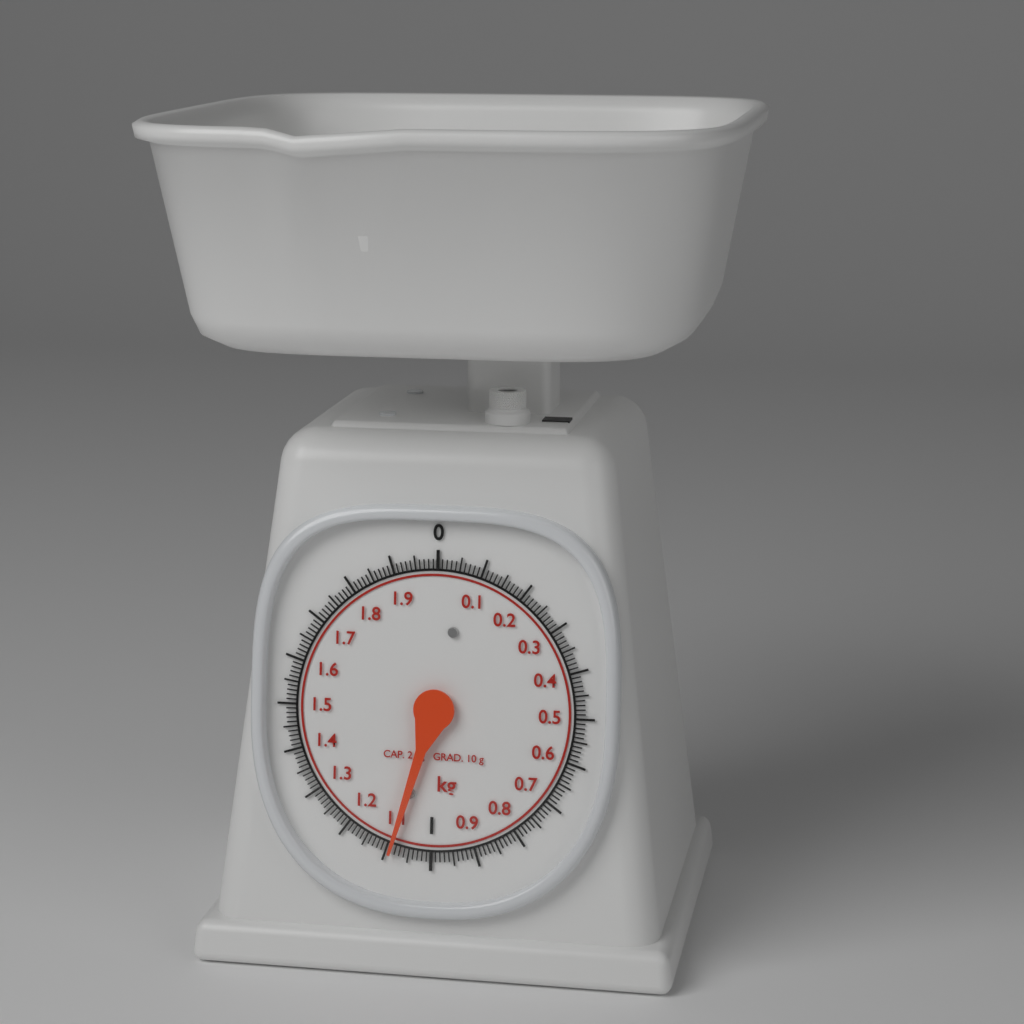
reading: 1.09 kg
